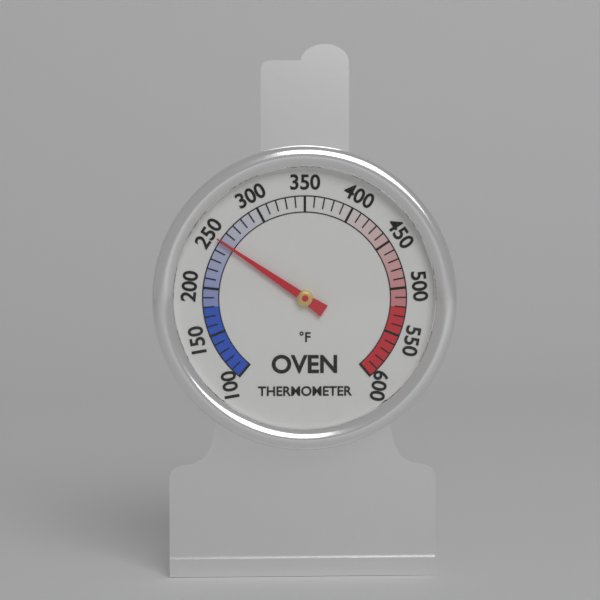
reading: 250 °F
